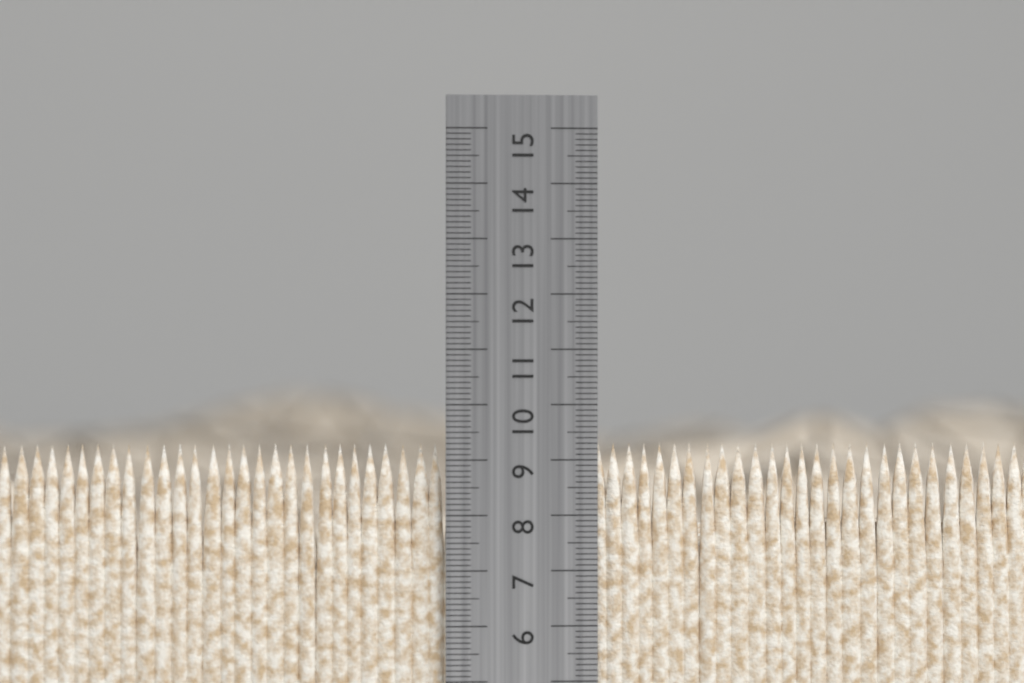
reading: 9.3 cm
